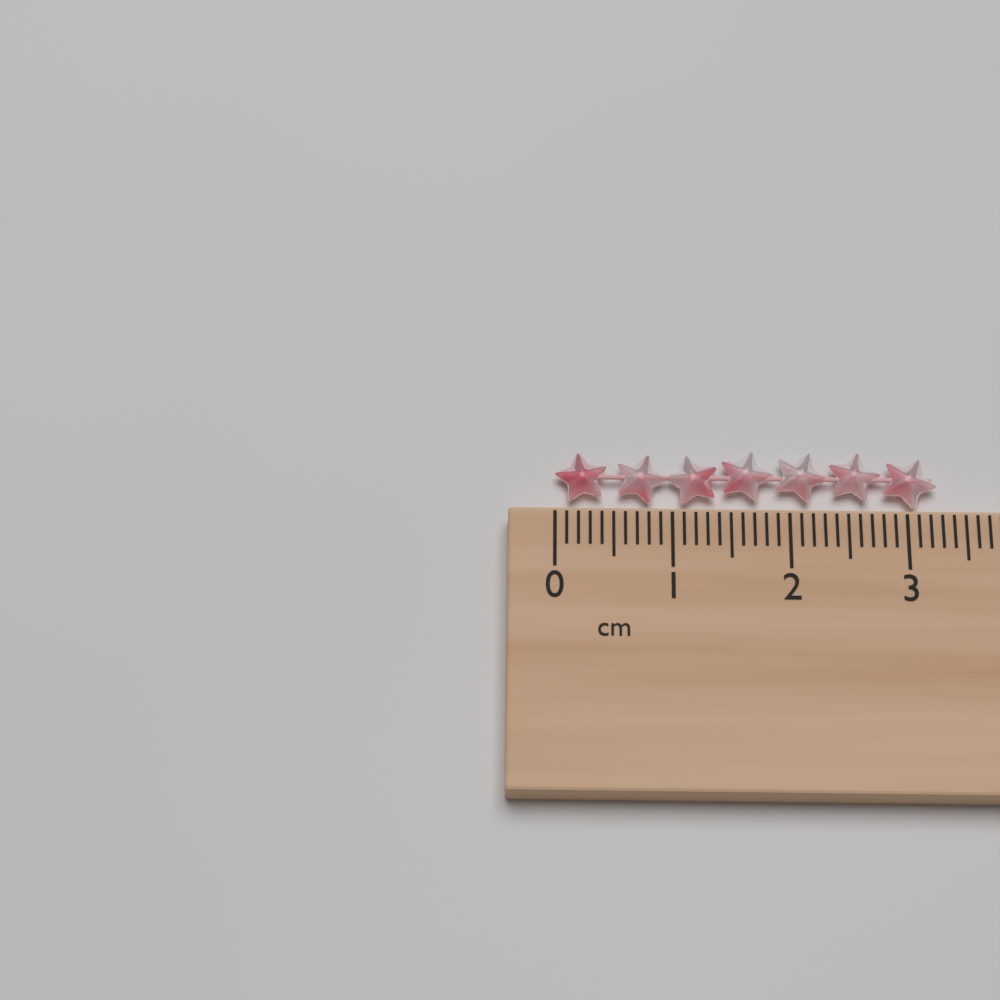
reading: 3.3 cm
